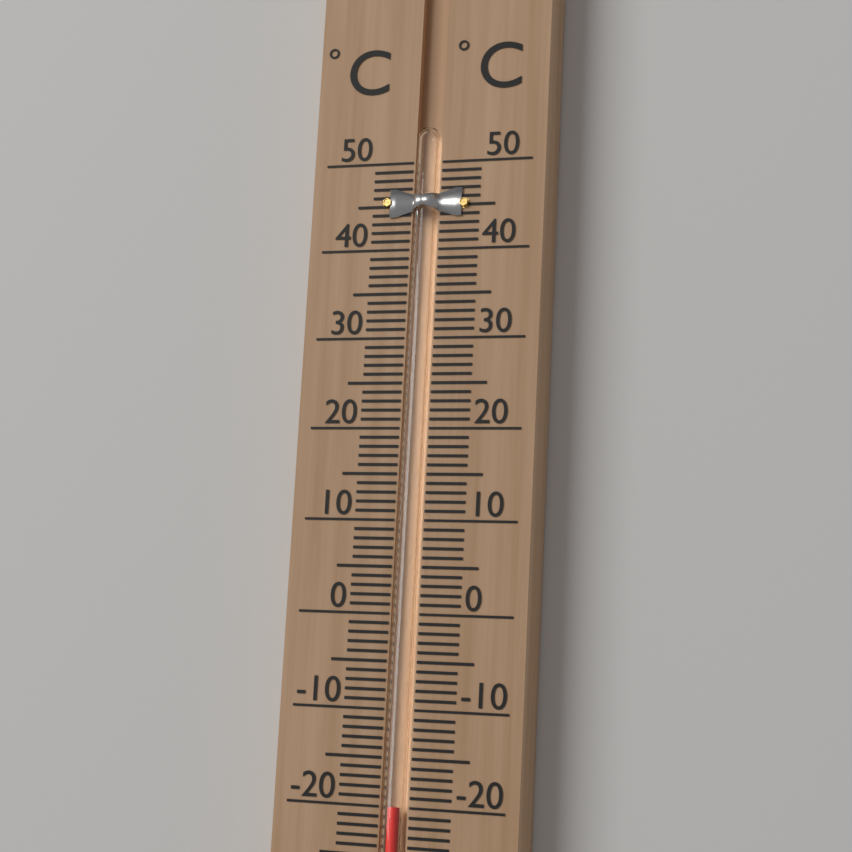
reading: -20 °C
